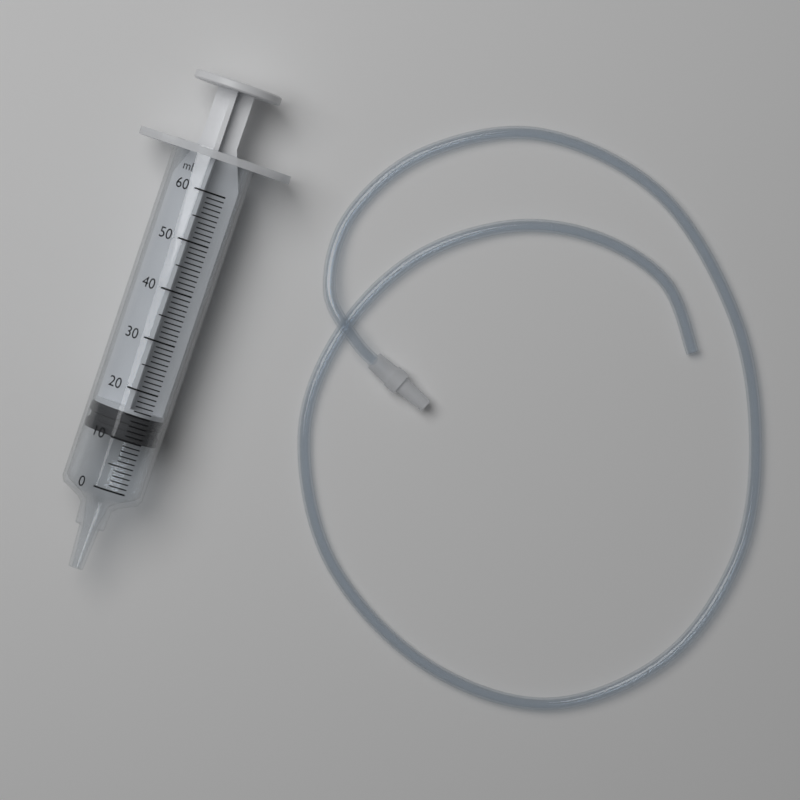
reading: 10 ml
